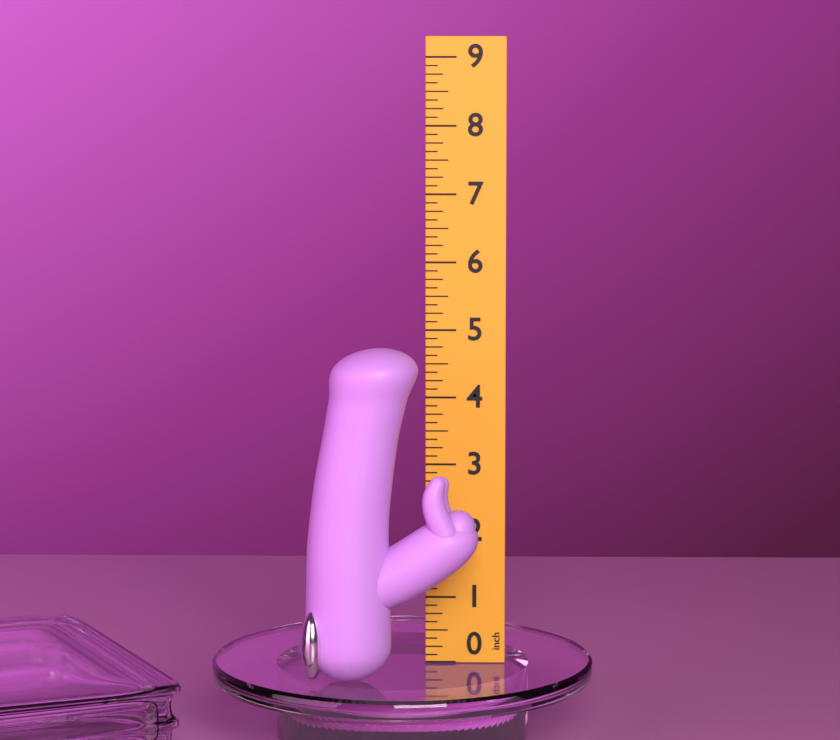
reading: 4.875 inch
